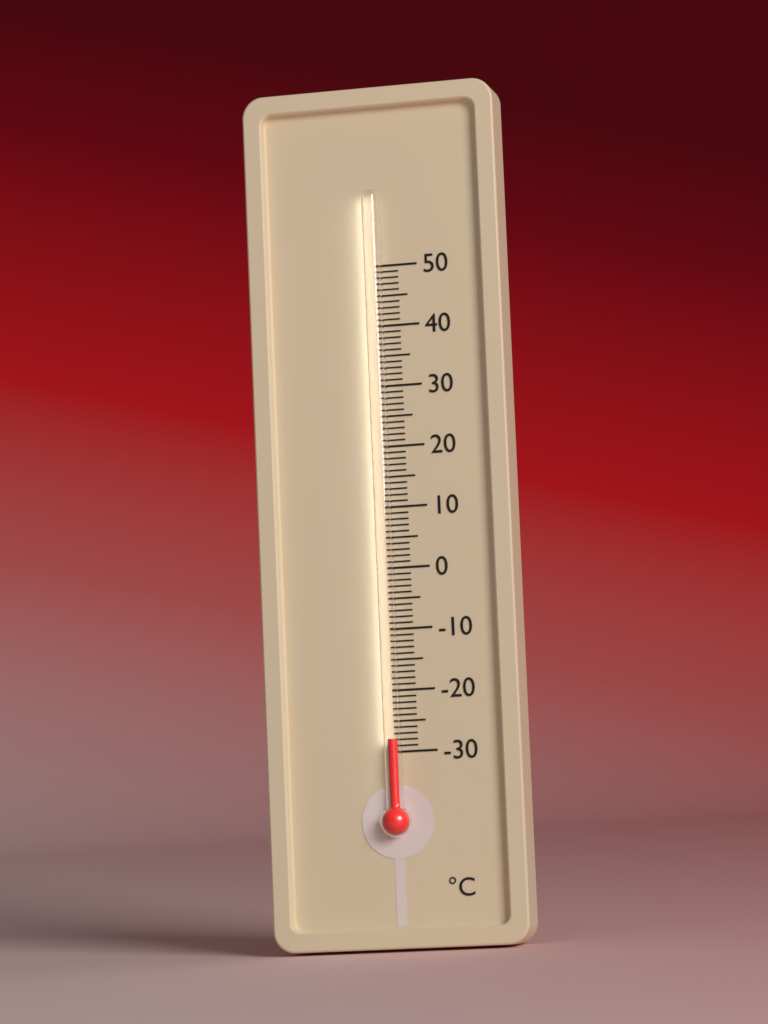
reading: -28 °C
